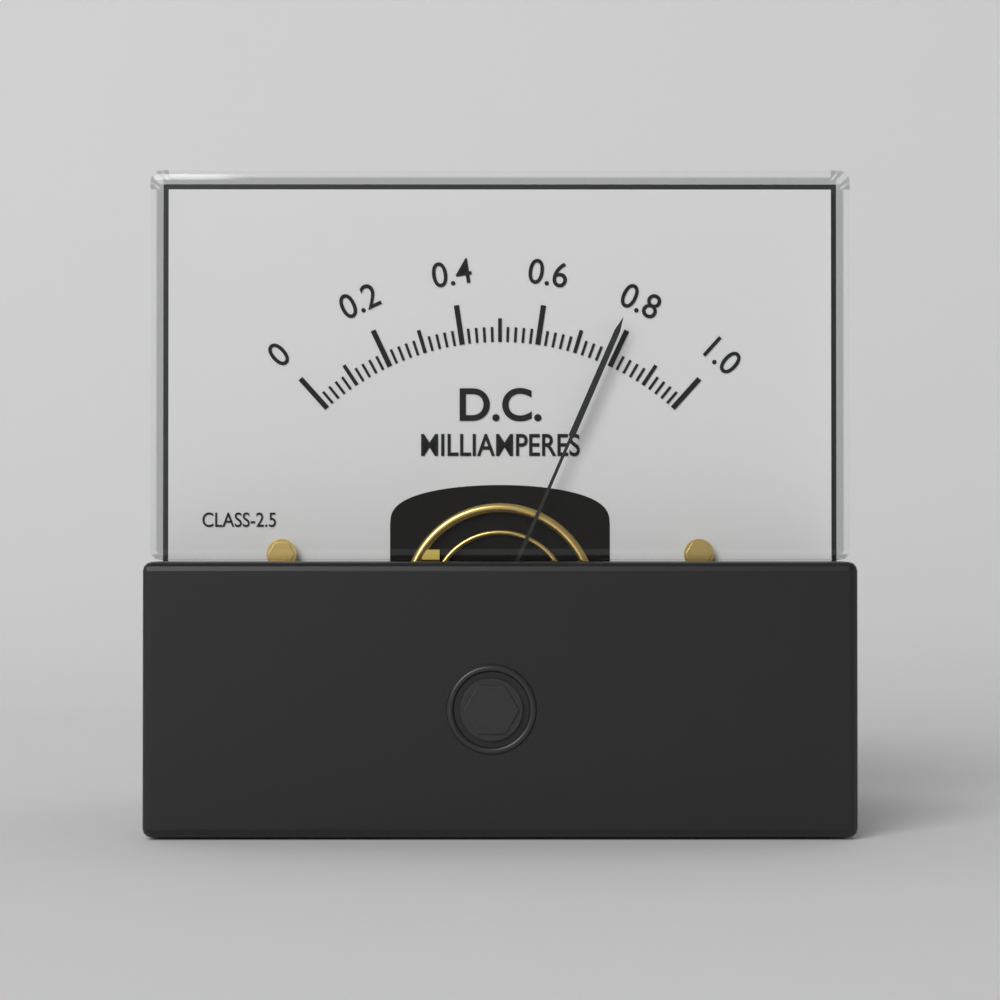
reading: 0.78 mA
